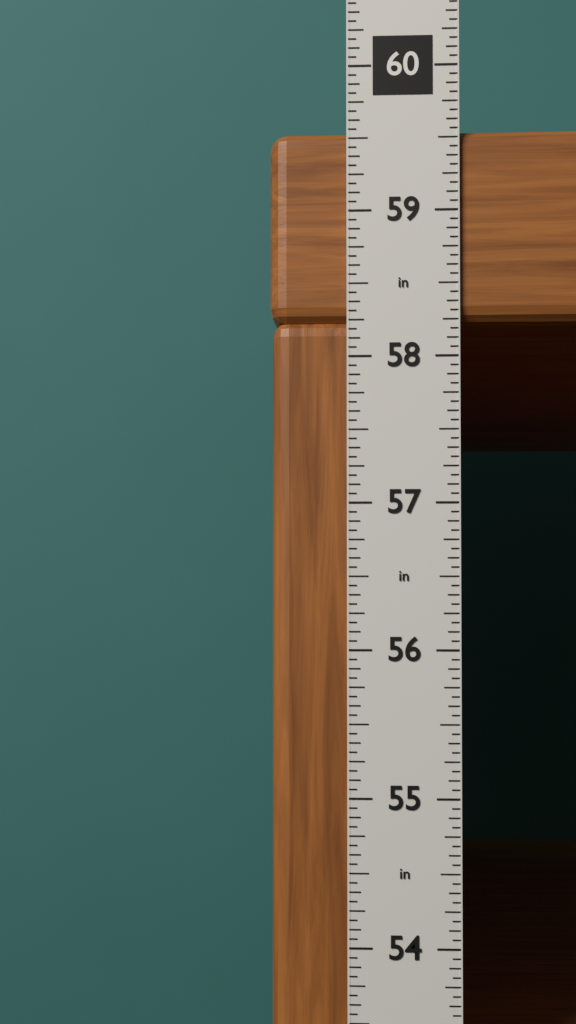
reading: 59.5625 in
